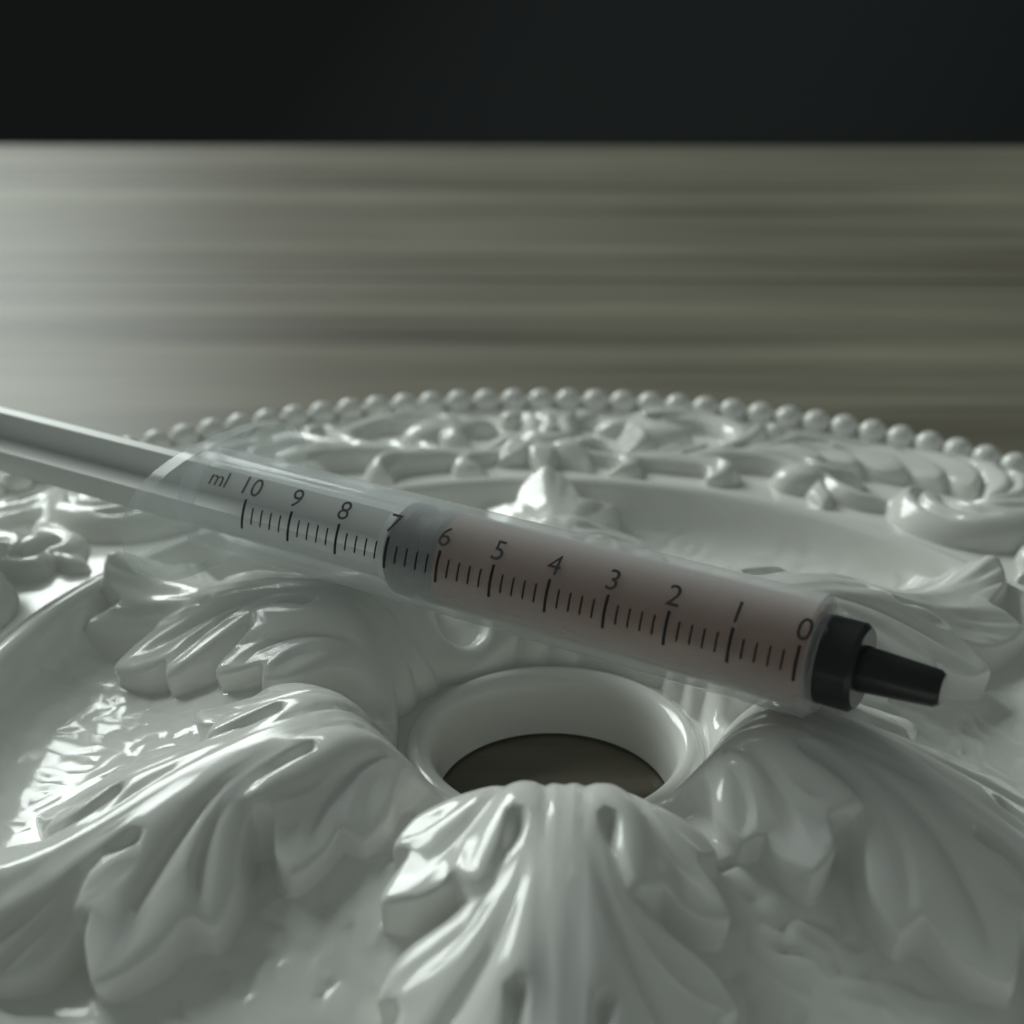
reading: 6.2 ml
